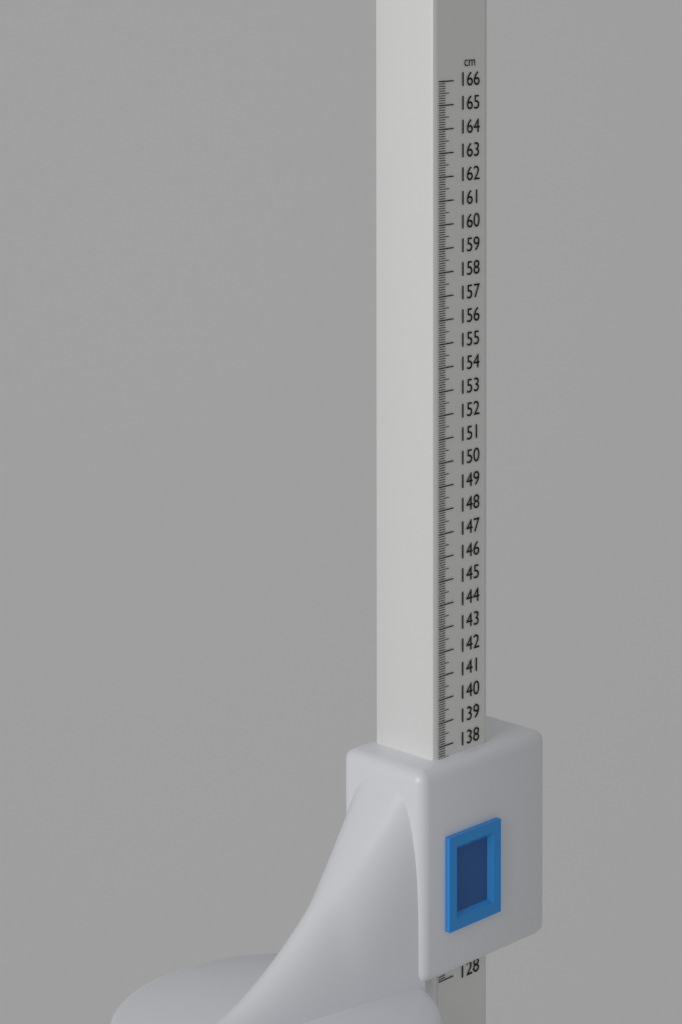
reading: 137.5 cm
